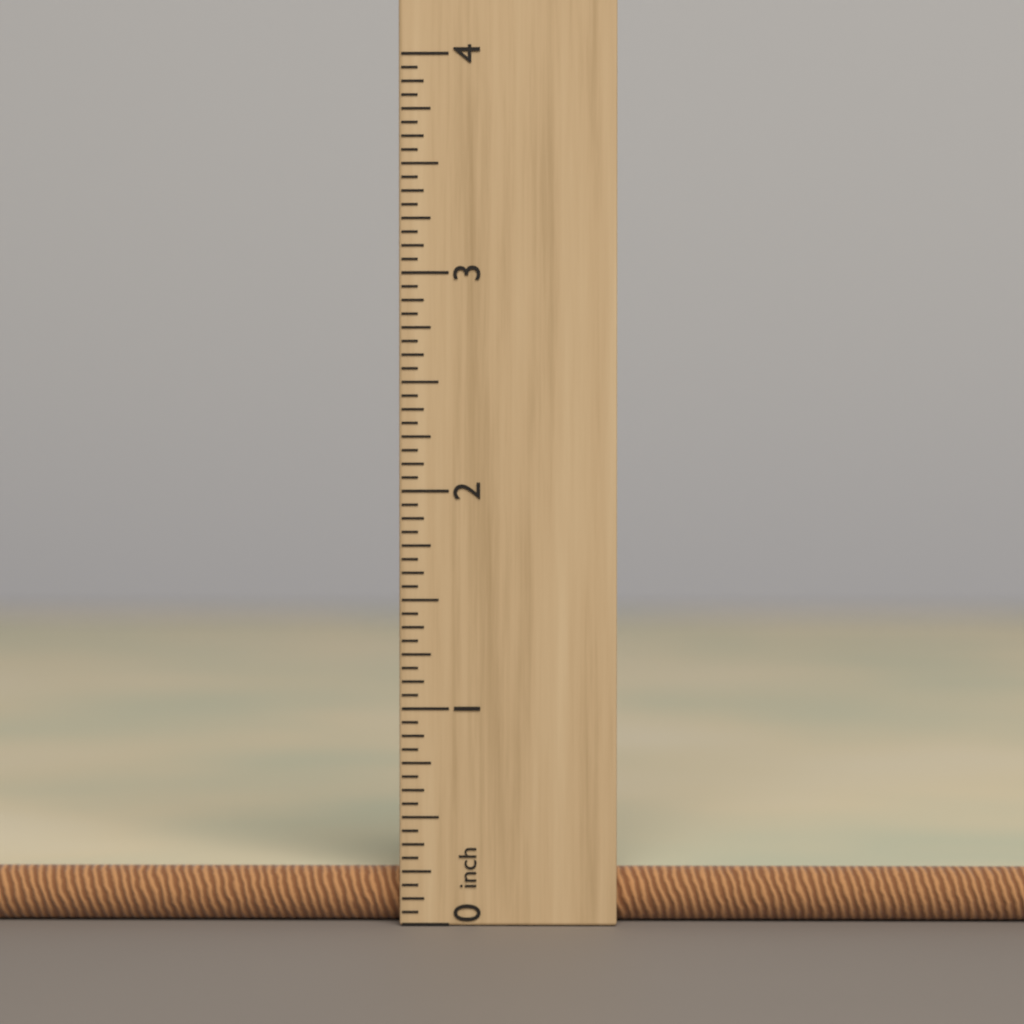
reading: 0.2500 inch
